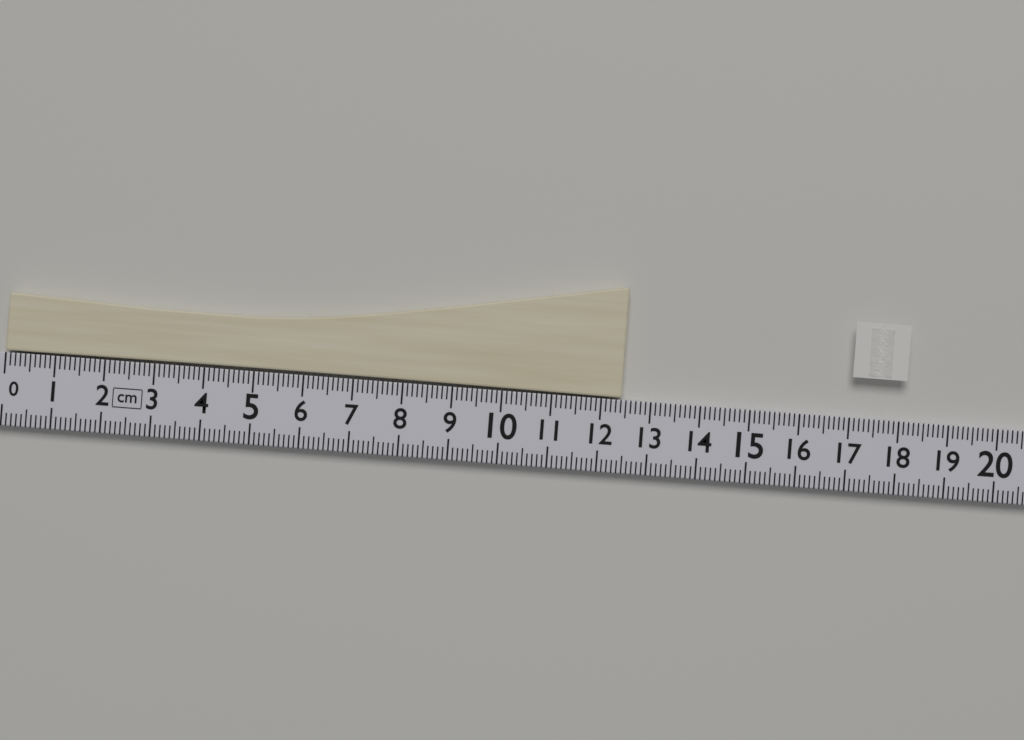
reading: 12.4 cm
